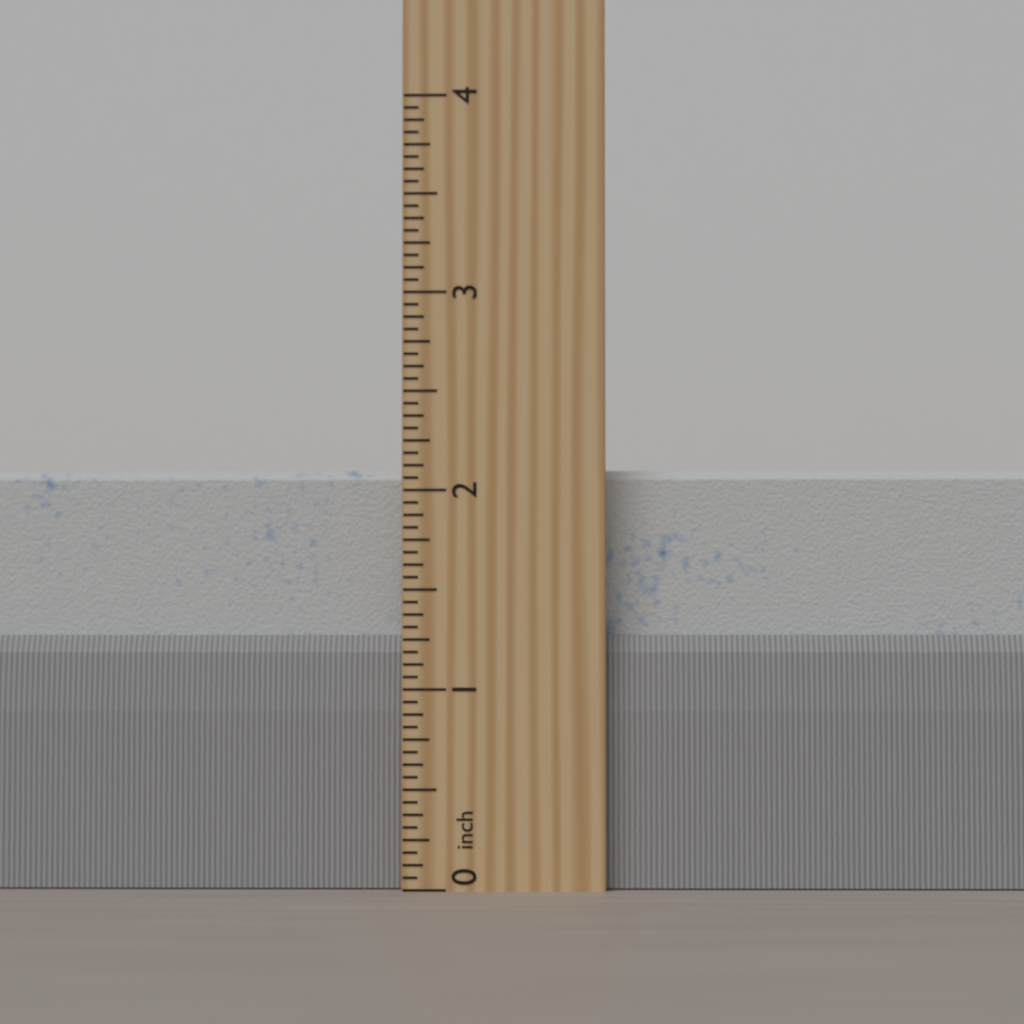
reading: 2.1250 inch
